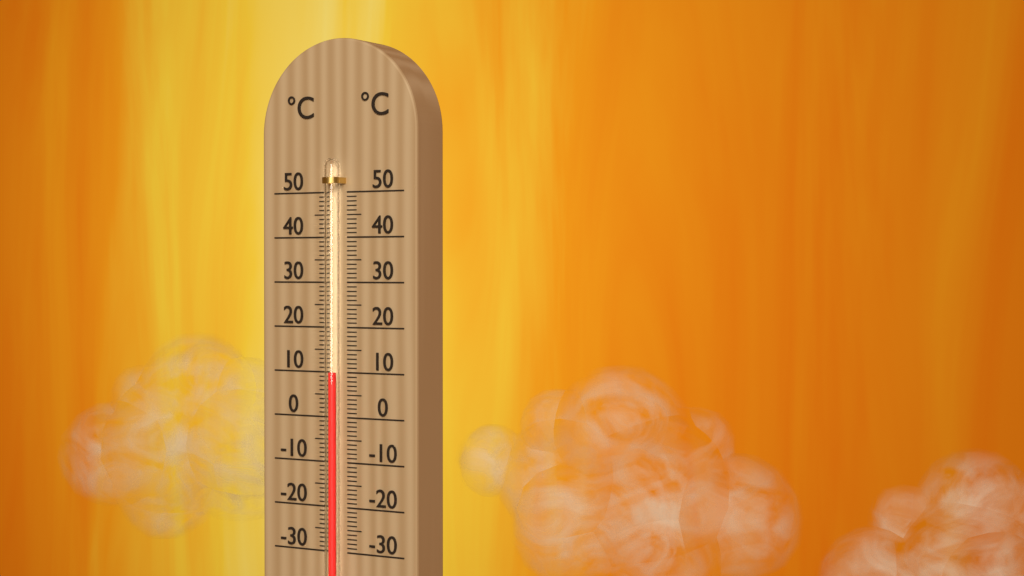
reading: 10 °C
